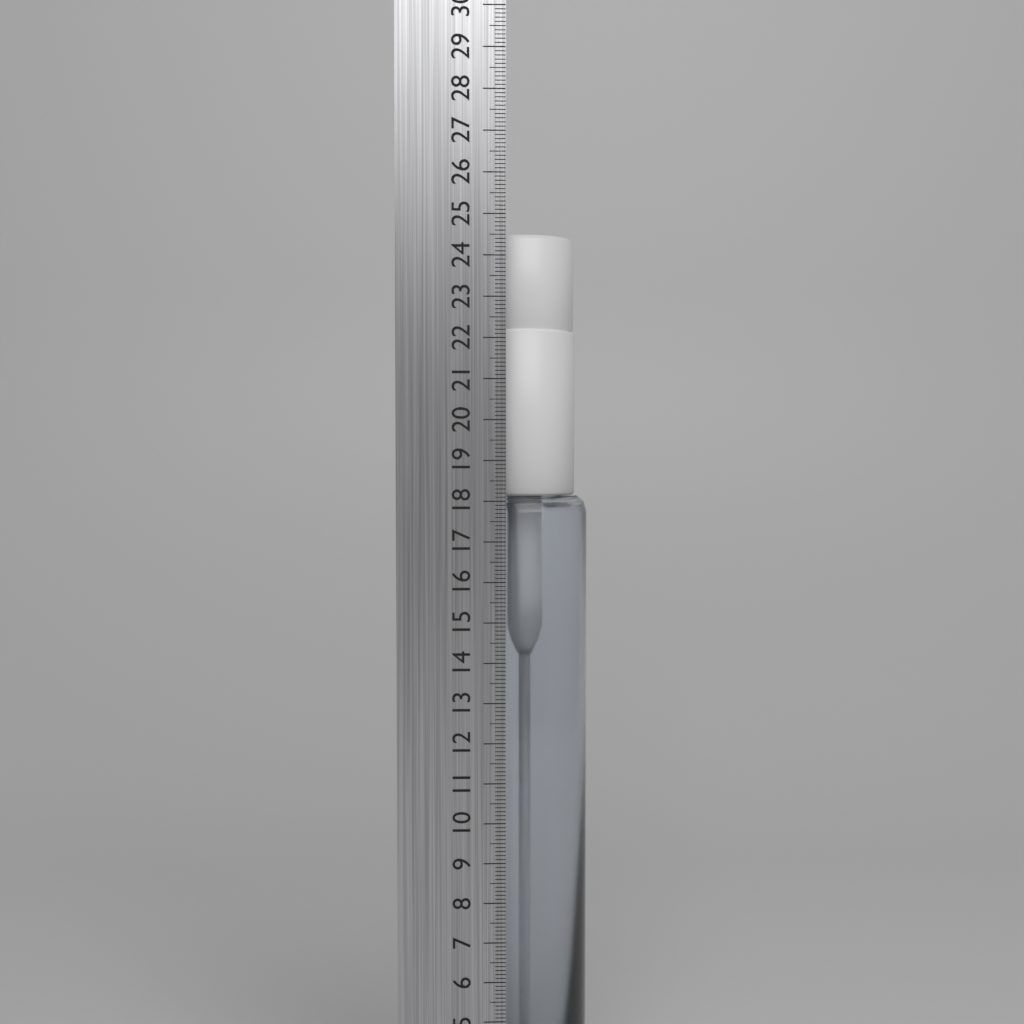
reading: 24.6 cm
